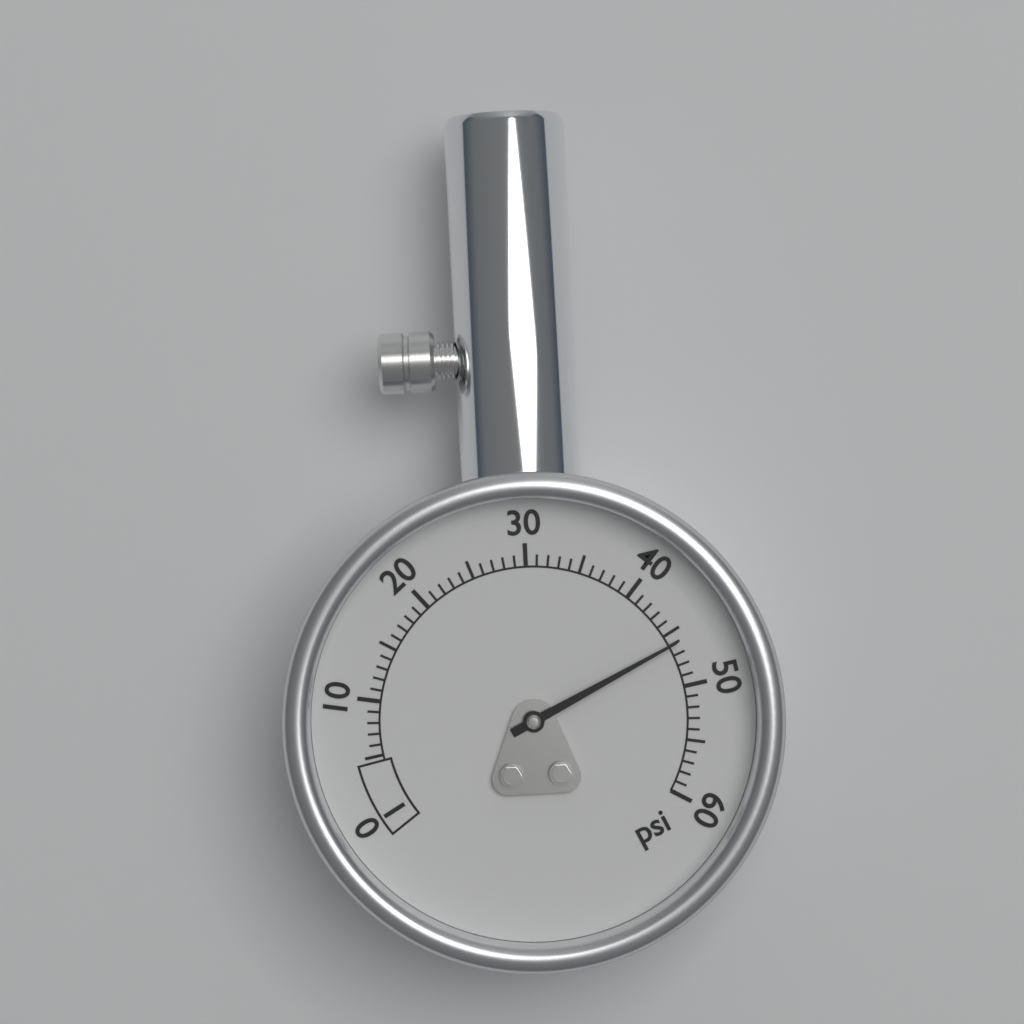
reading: 46 psi
